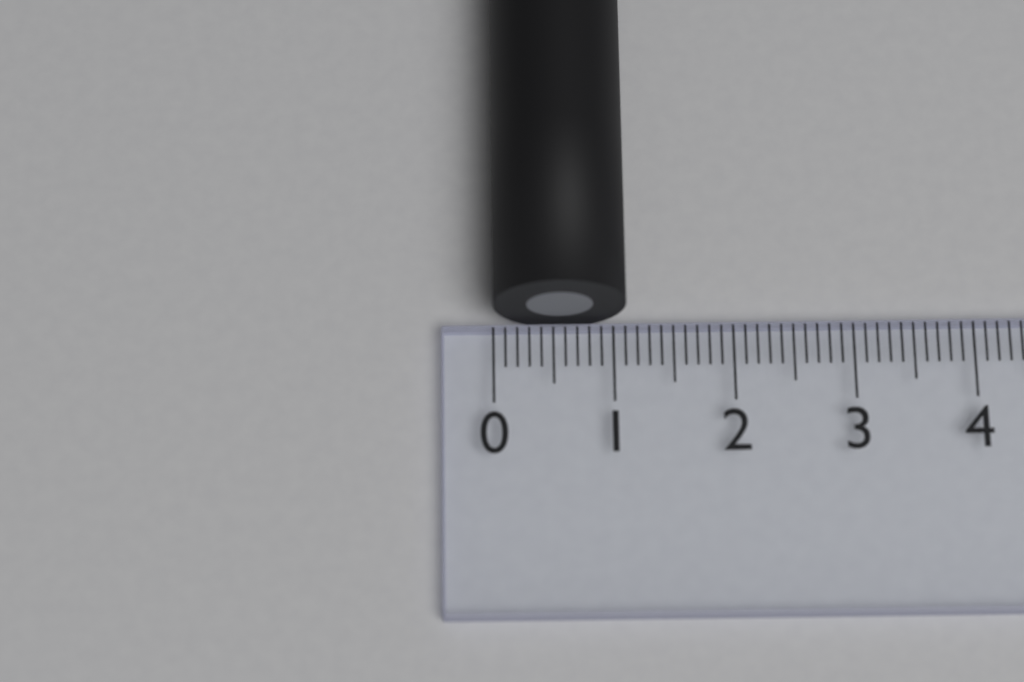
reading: 1.1 (no unit)
